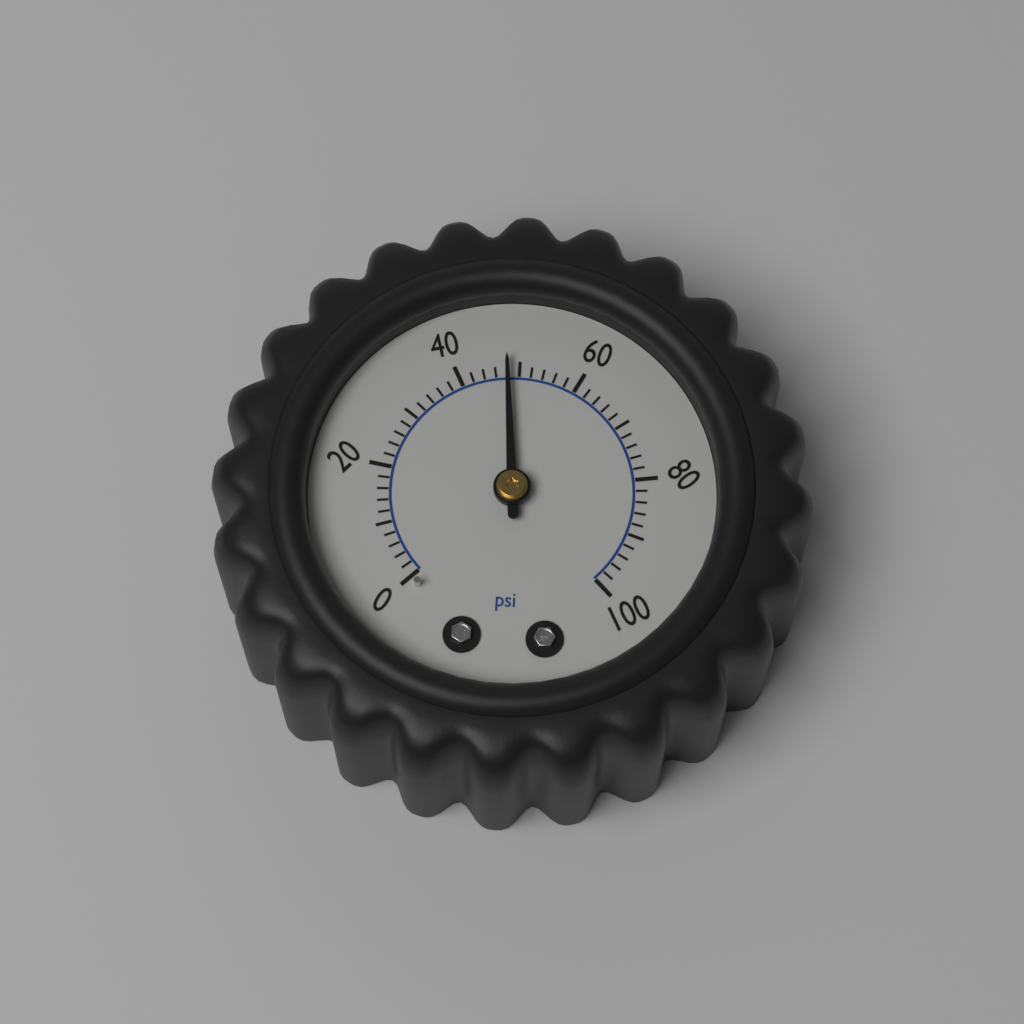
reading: 48 psi
